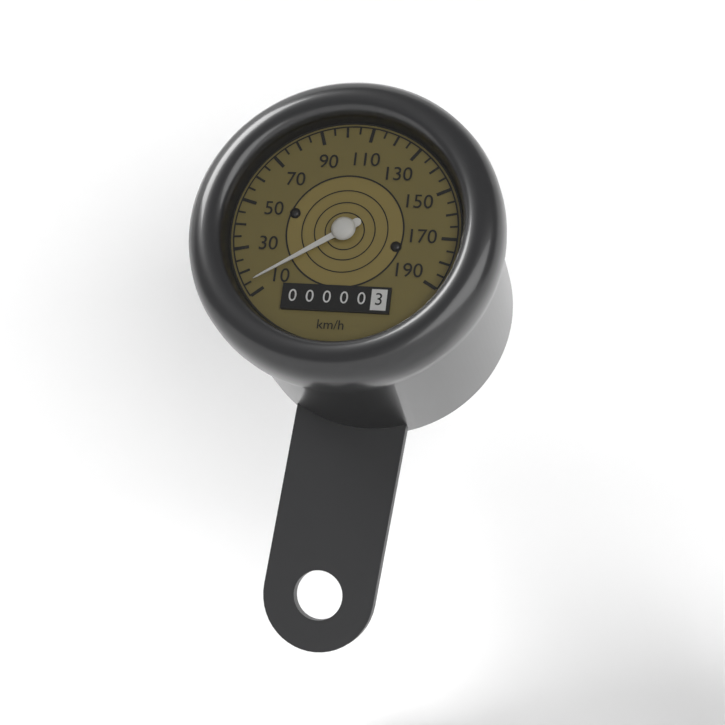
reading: 15 km/h
